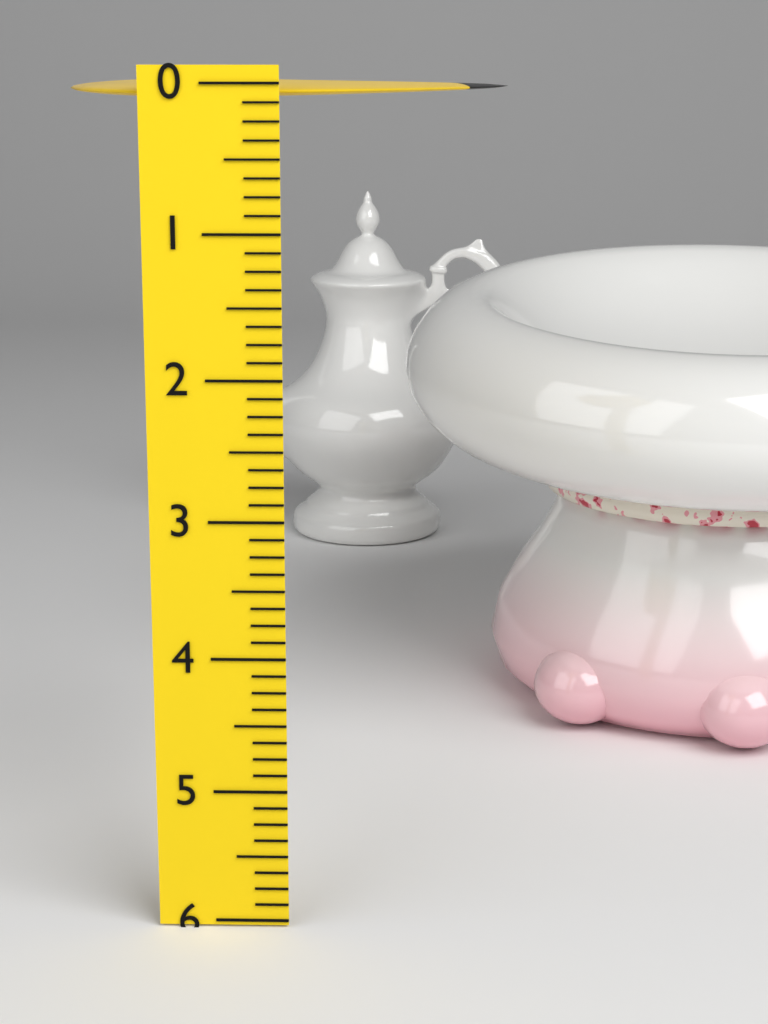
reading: 0.125 (no unit)
